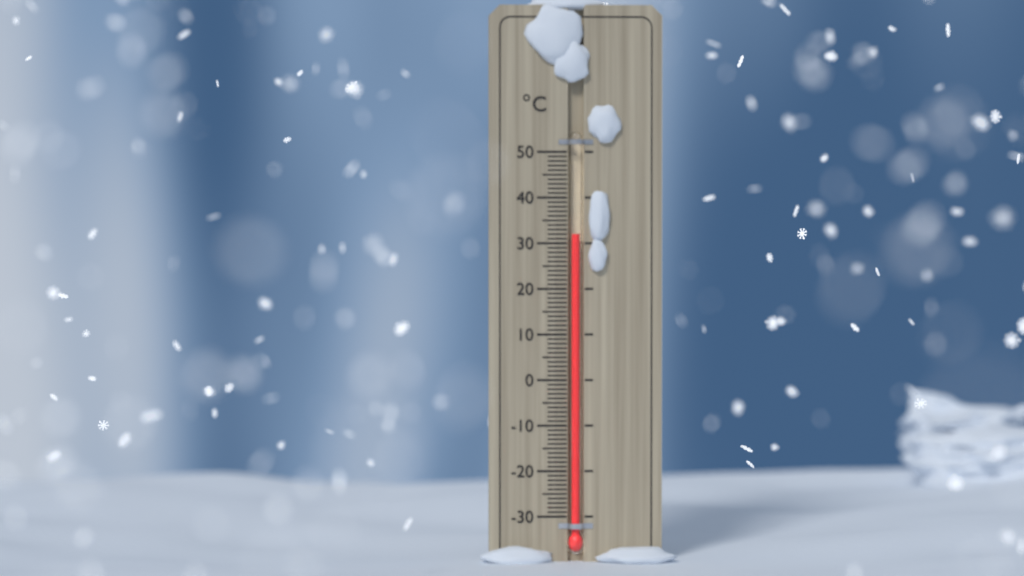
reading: 32 °C
